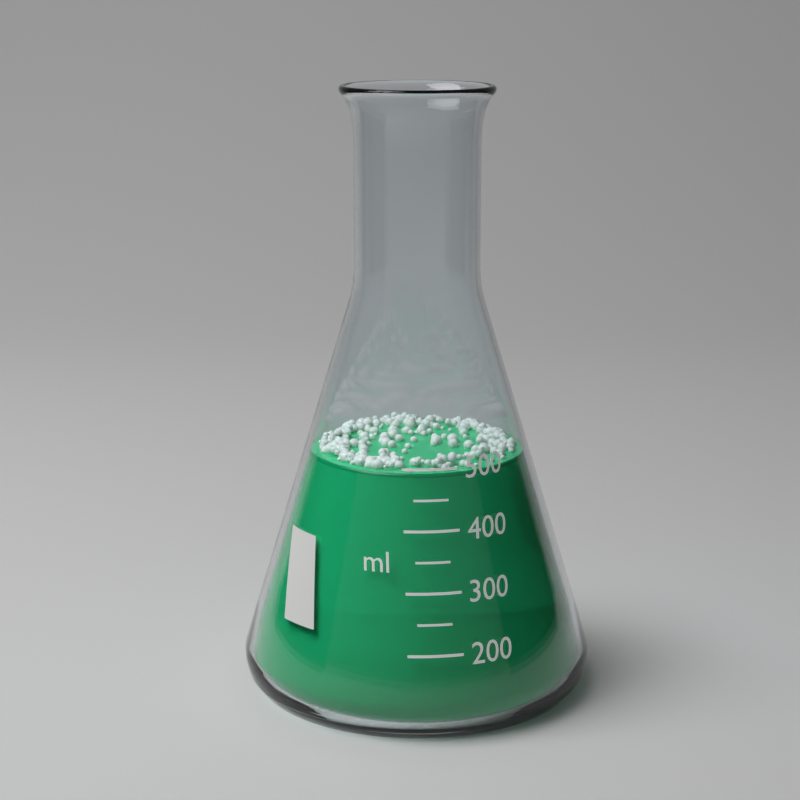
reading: 490 ml
